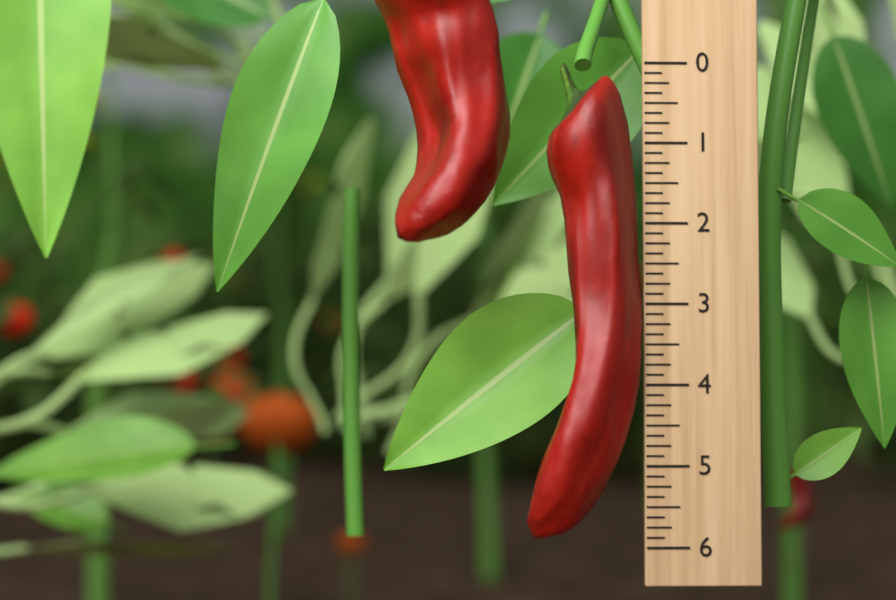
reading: 5.875 (no unit)
